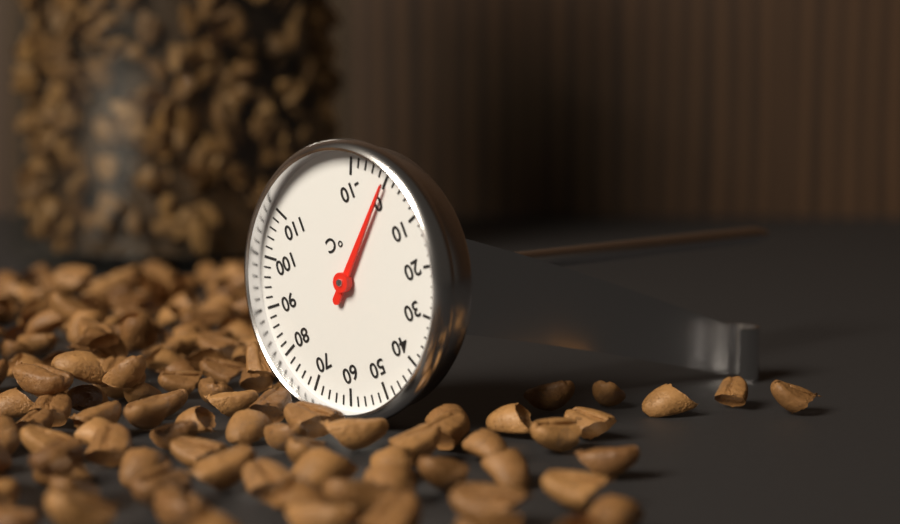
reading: 0 °C
